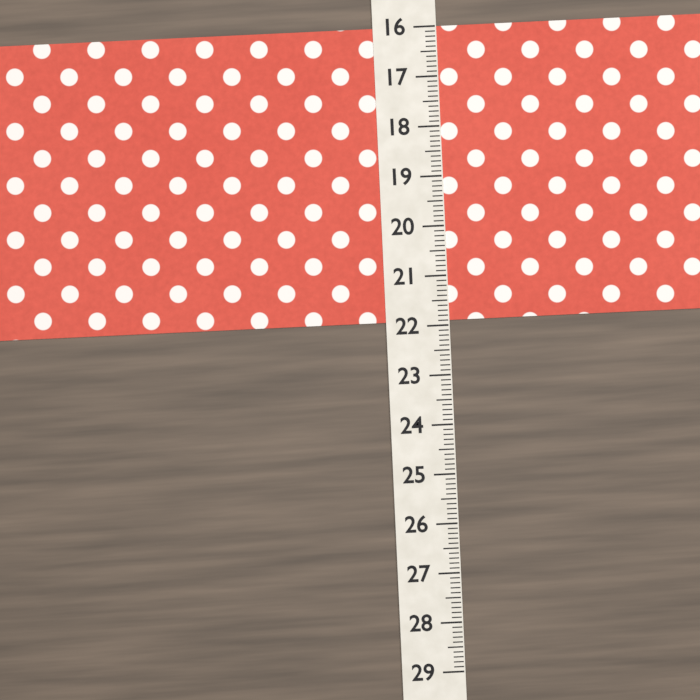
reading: 21.9 (no unit)
